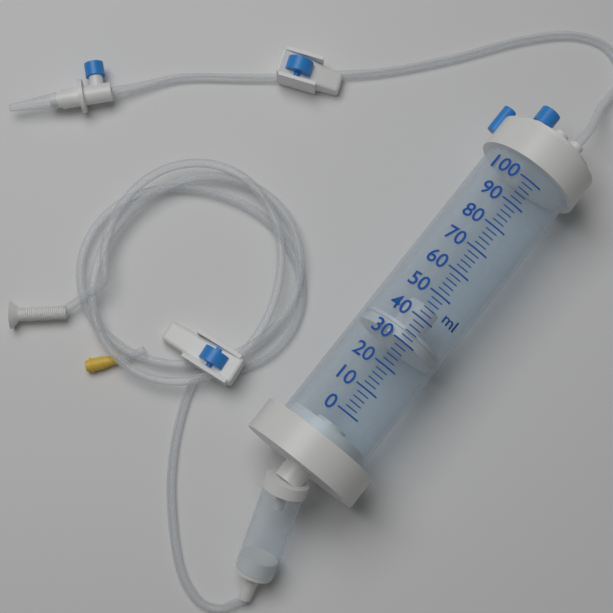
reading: 30 ml
